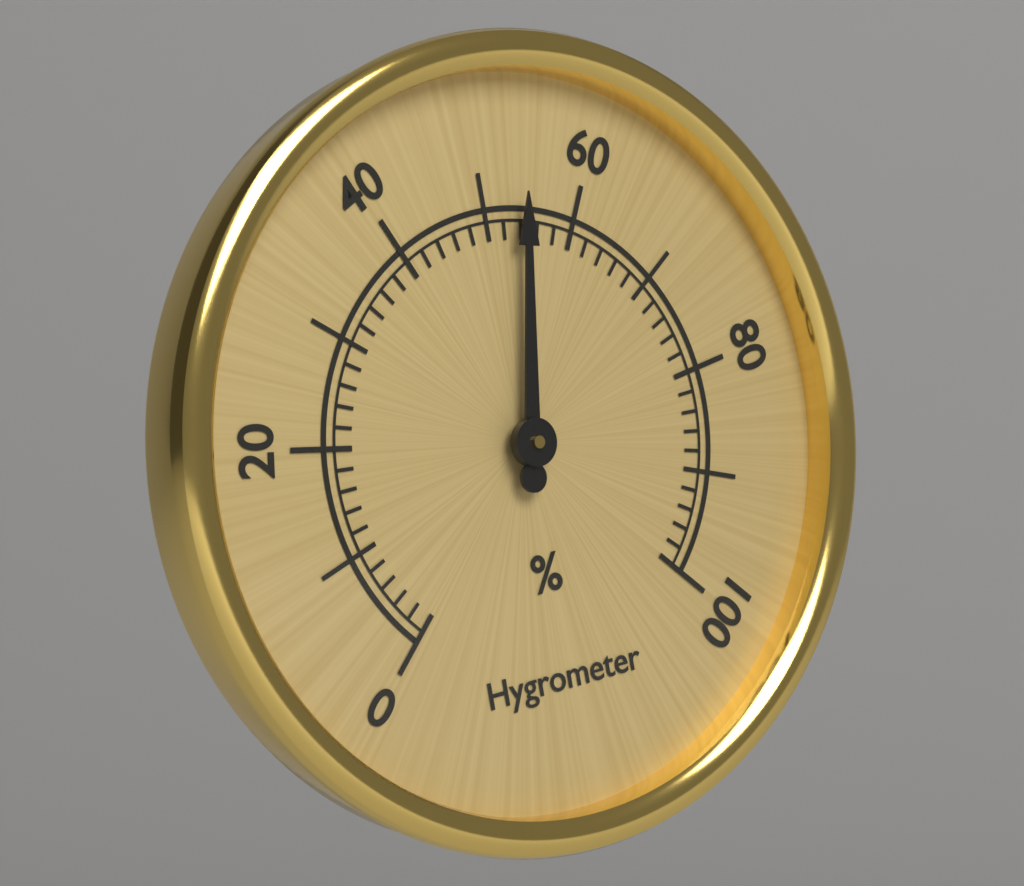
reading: 54 %
